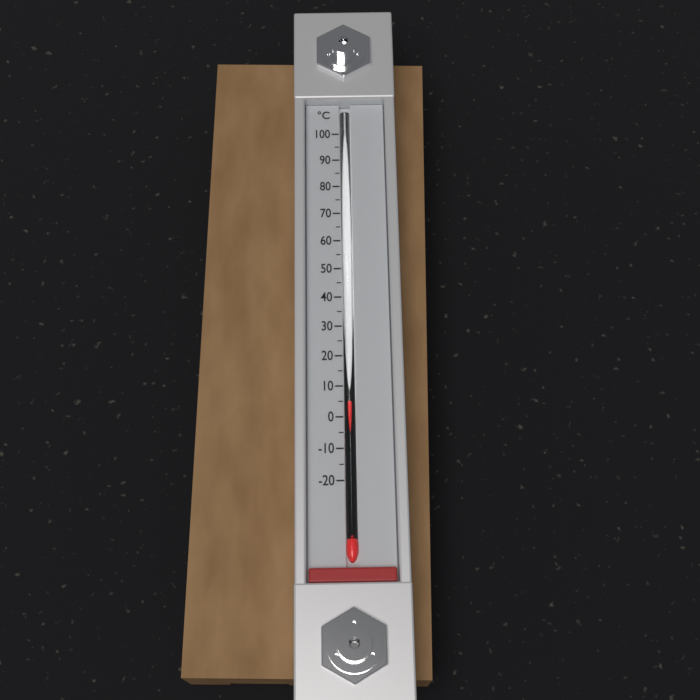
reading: 5 °C
